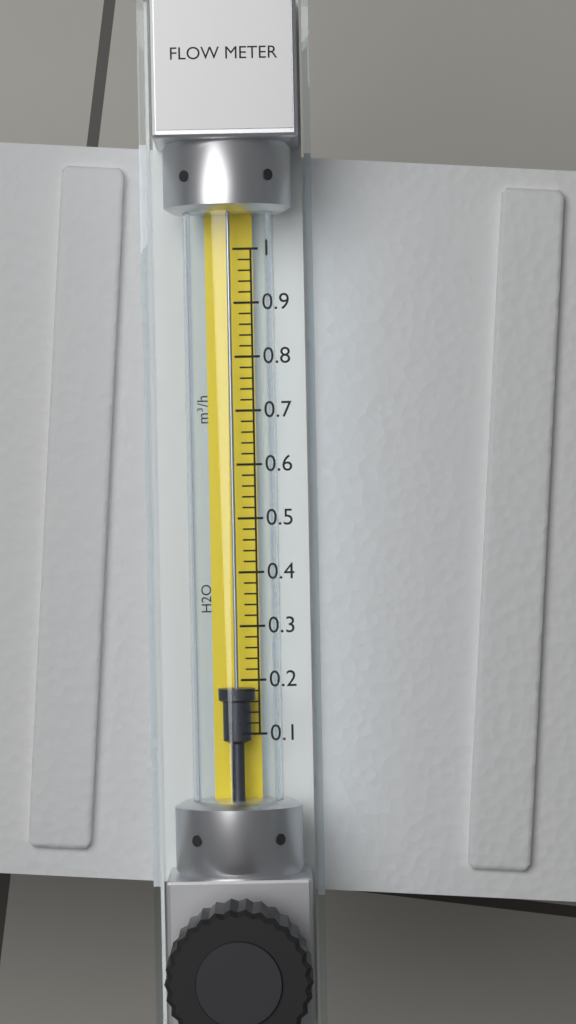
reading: 0.18 m³/h
